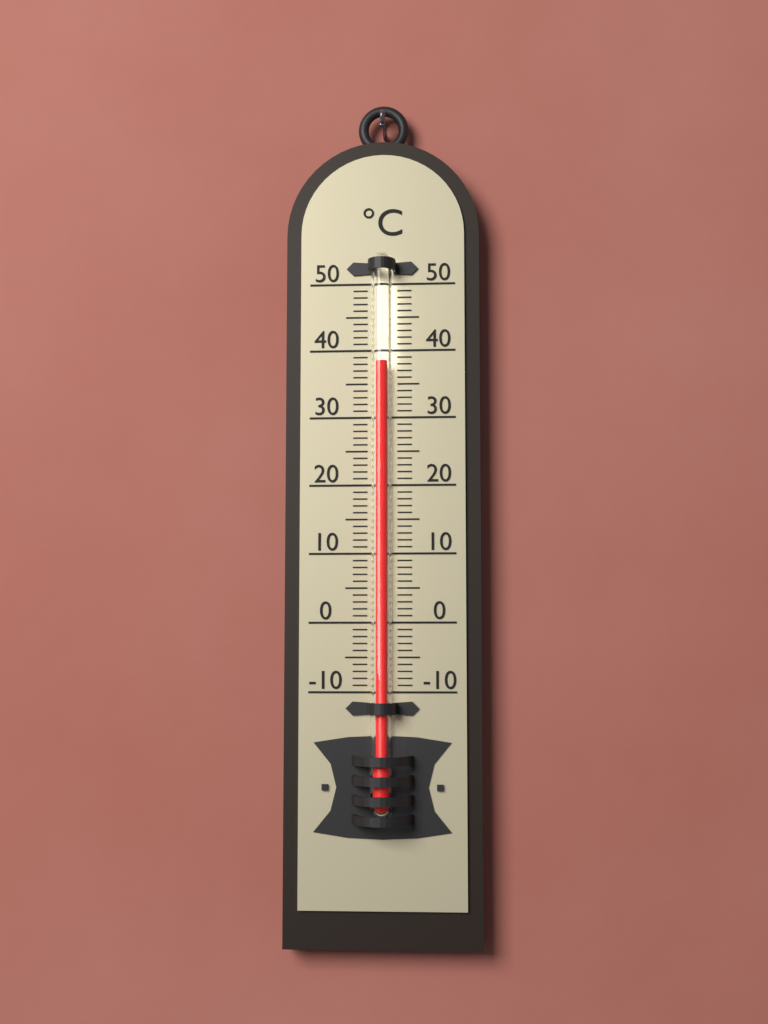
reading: 38 °C
